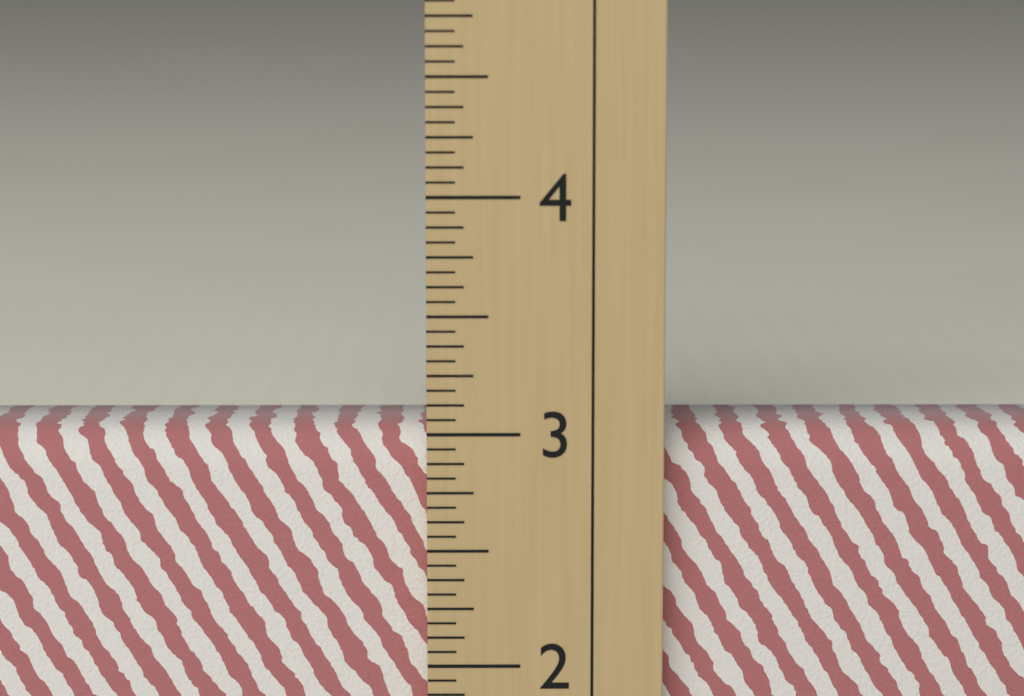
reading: 3.0000 in
